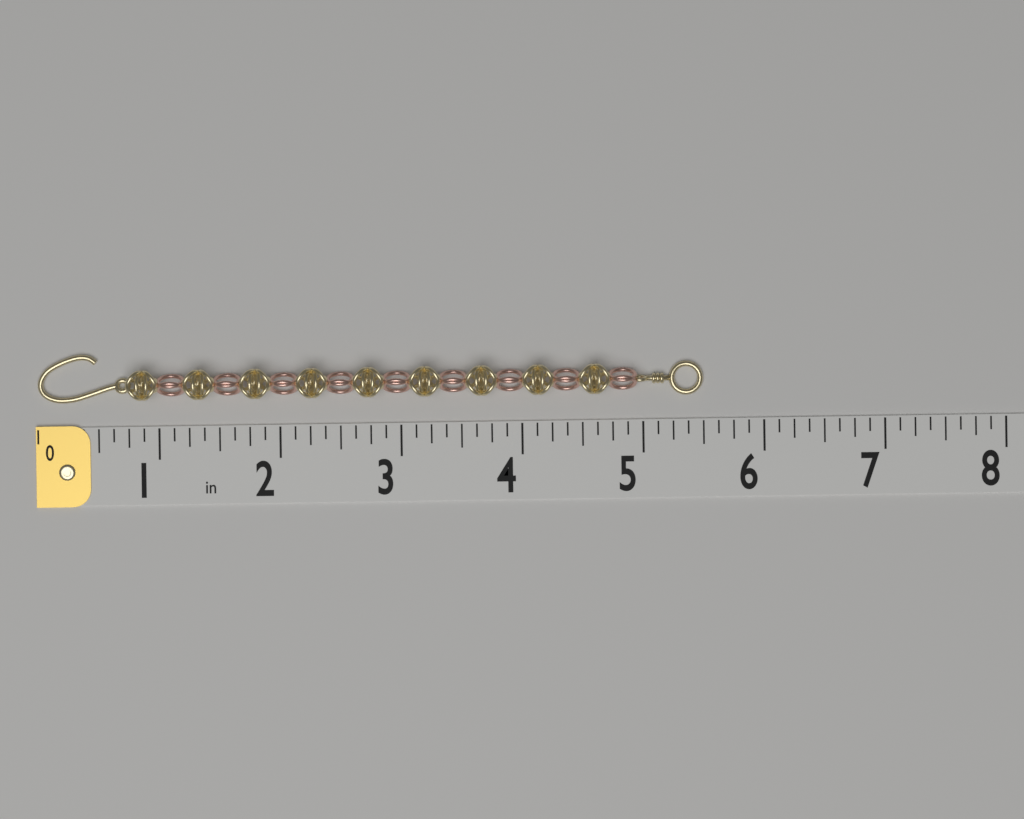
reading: 5.500 in
